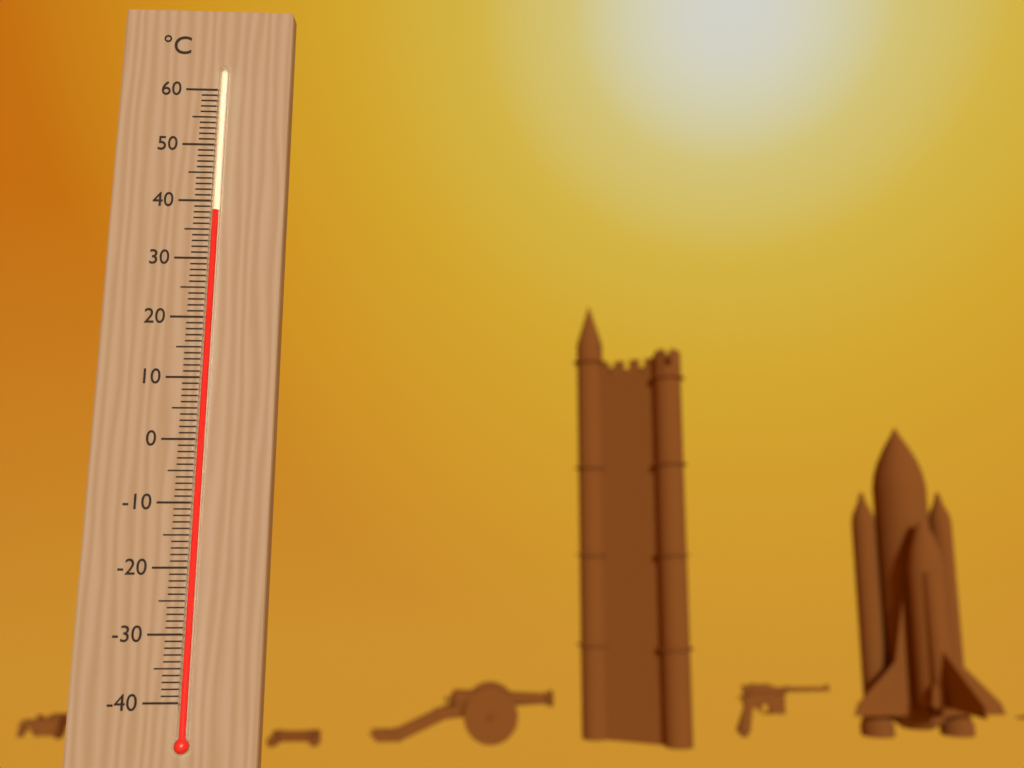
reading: 38 °C
